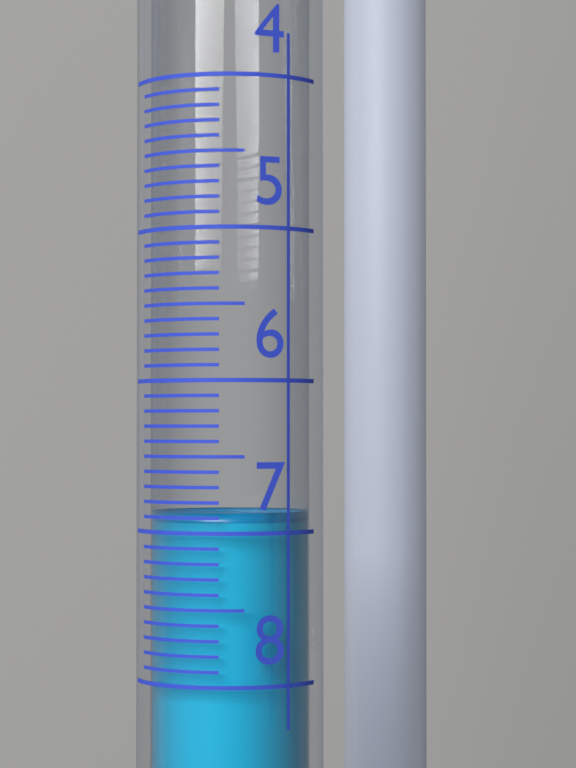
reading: 6.9 (no unit)
